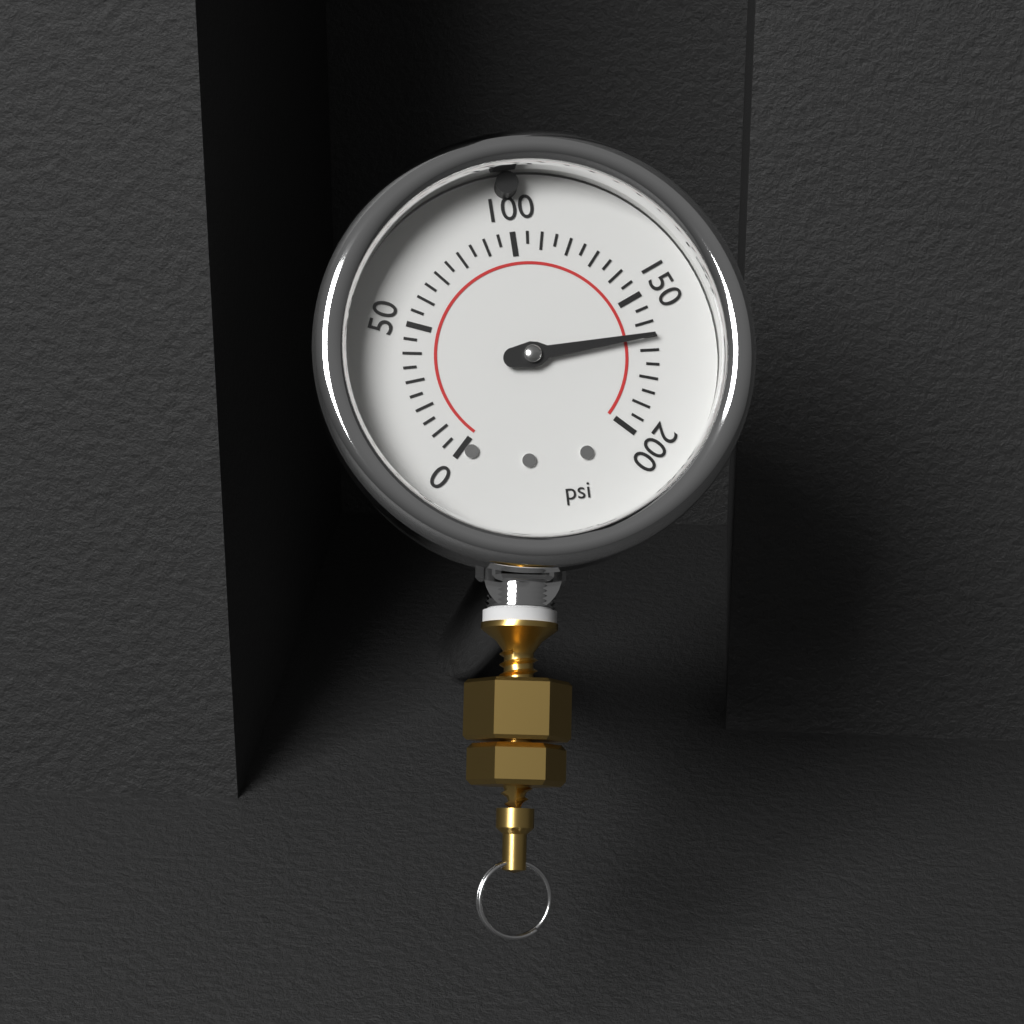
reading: 165 psi
